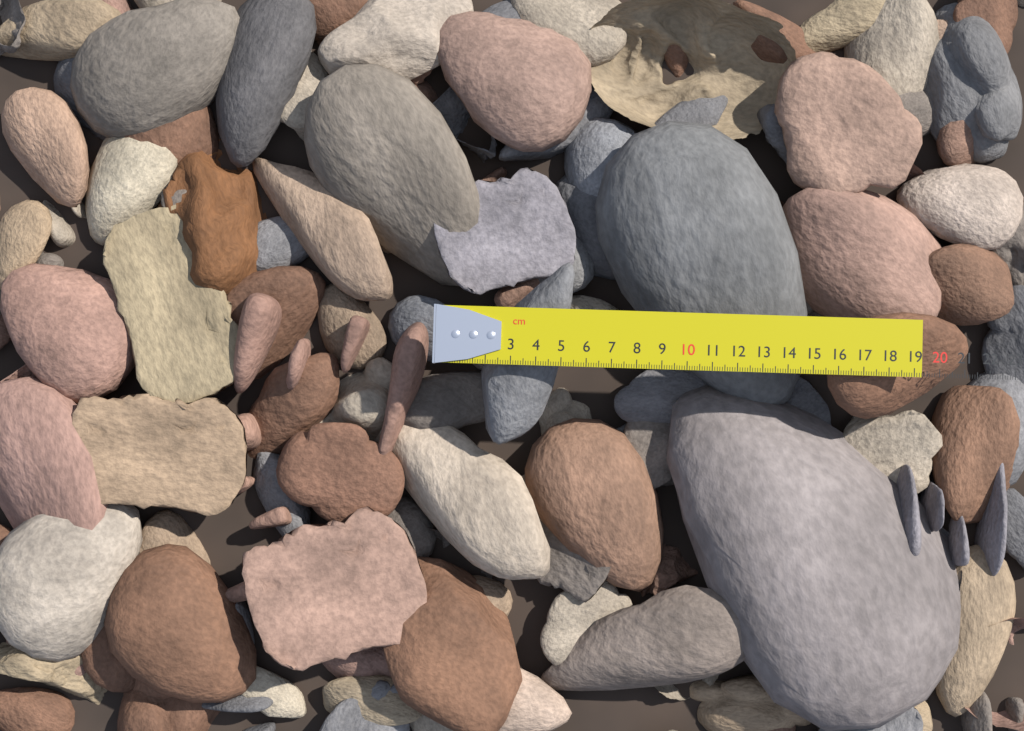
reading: 19.3 cm
